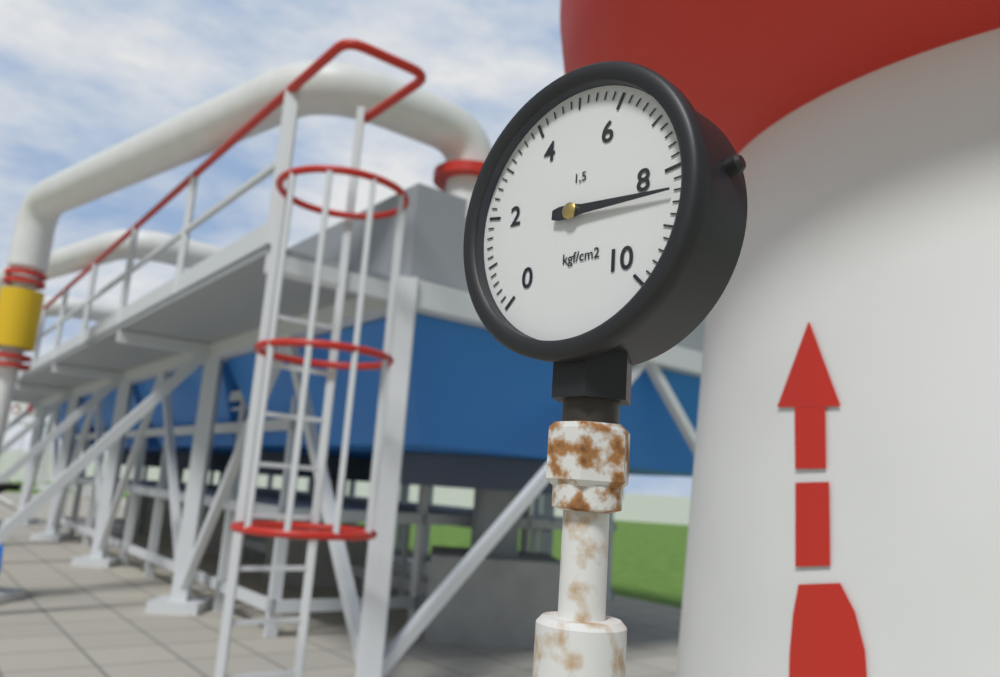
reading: 8.4 kgf/cm²
